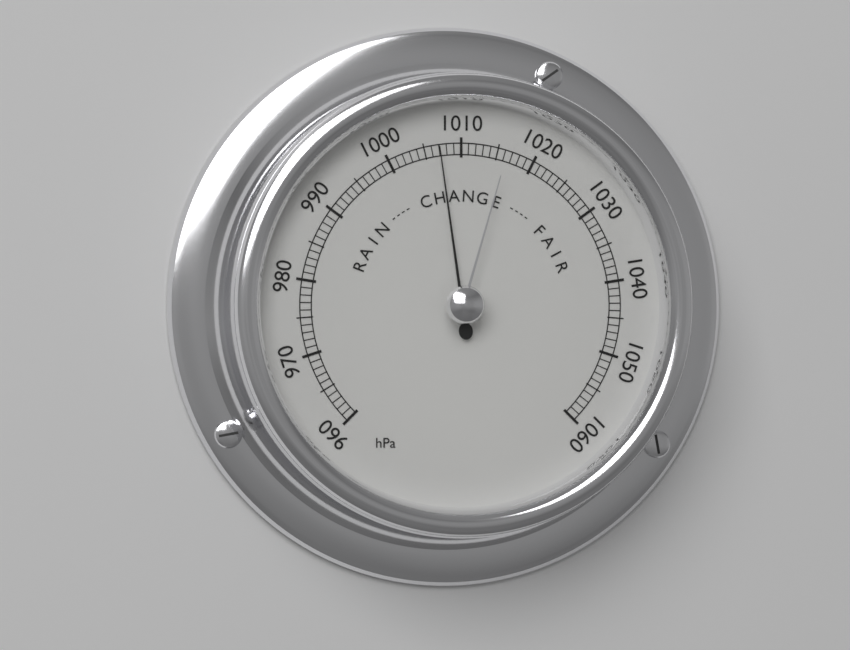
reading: 1007 hPa
